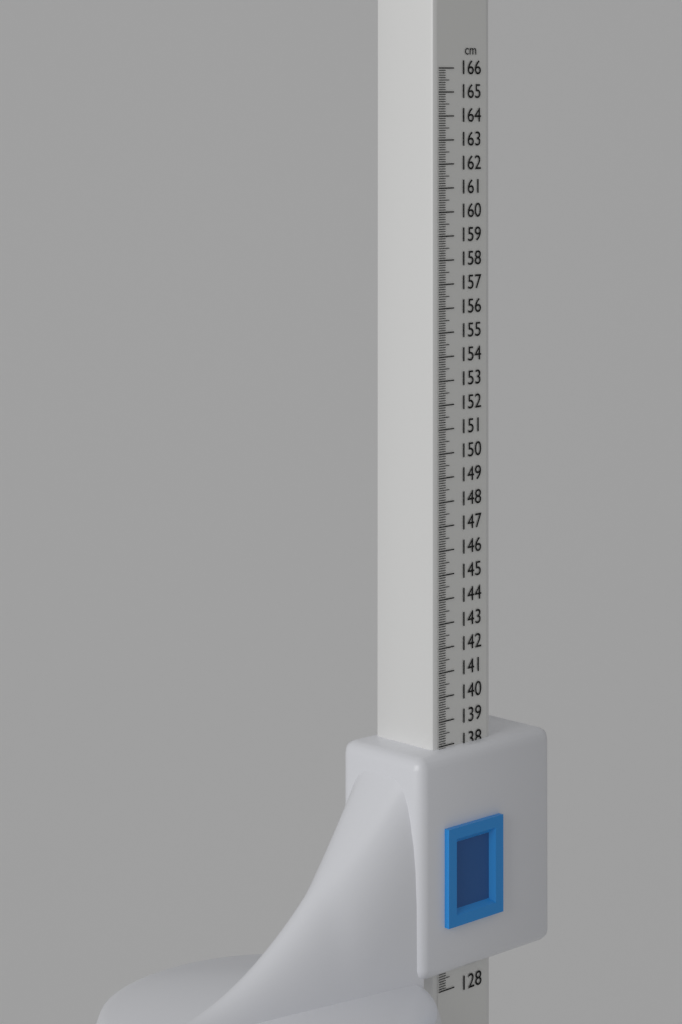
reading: 137.9 cm
